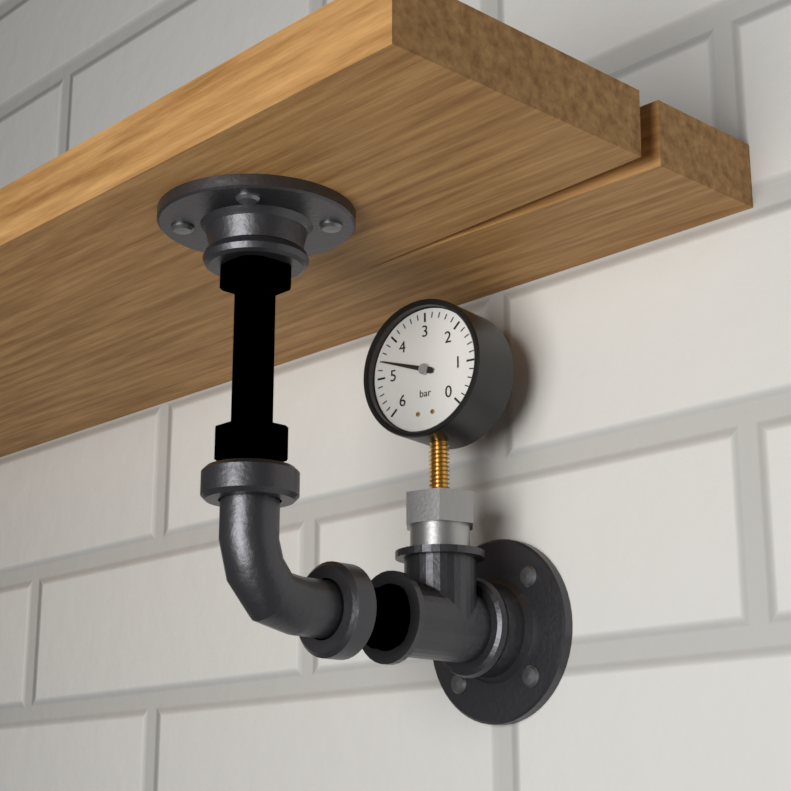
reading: 4.6 bar
